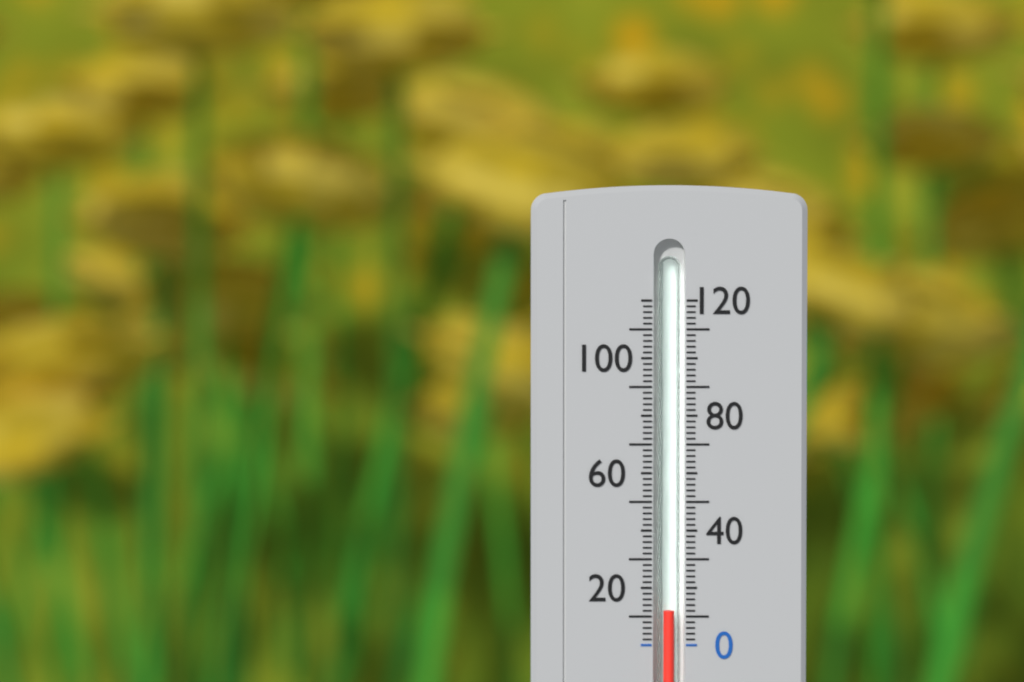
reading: 12 (no unit)
